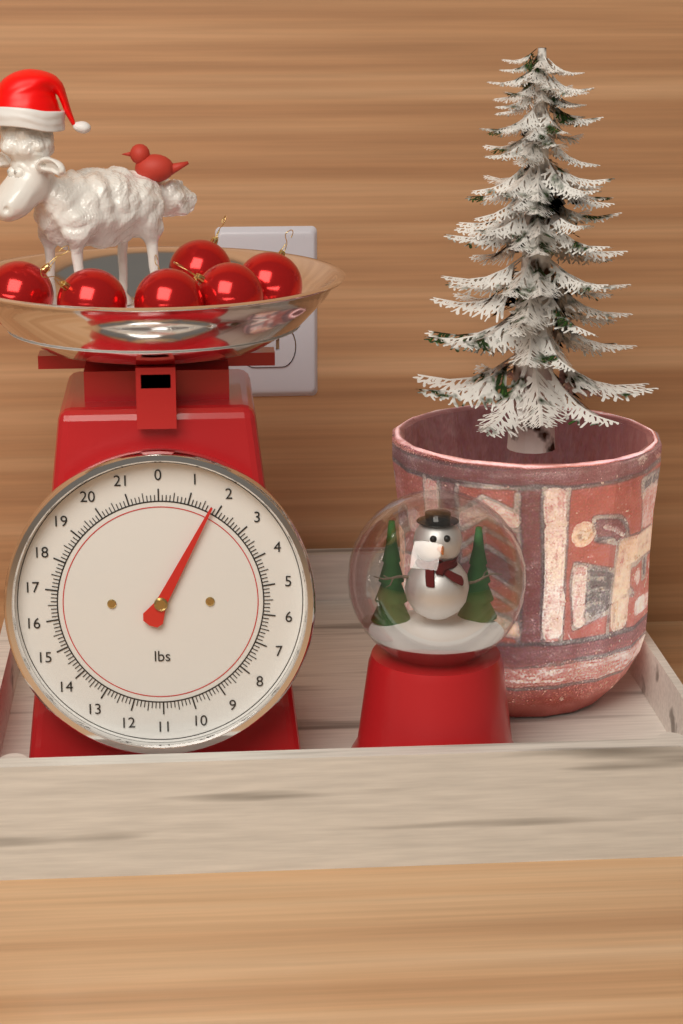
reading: 1.750 lbs
